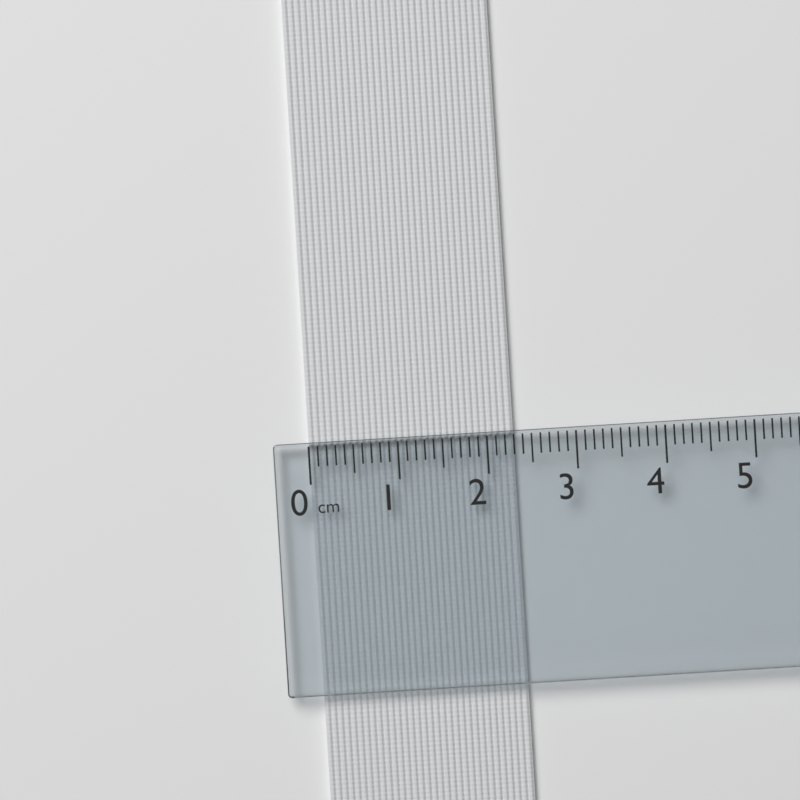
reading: 2.3 cm
